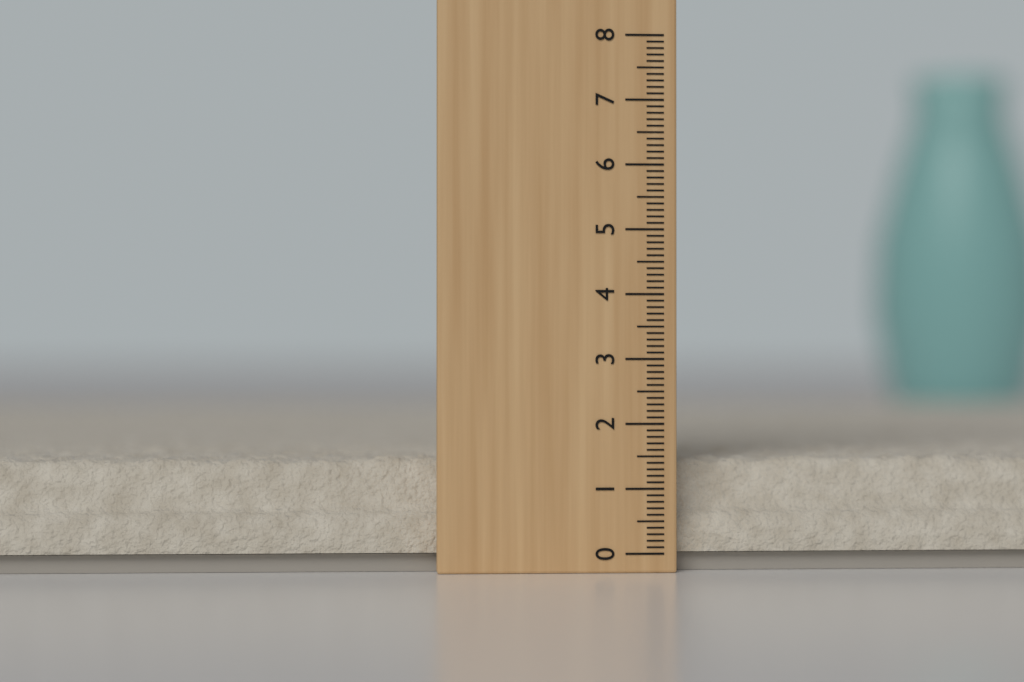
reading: 1.5 (no unit)
